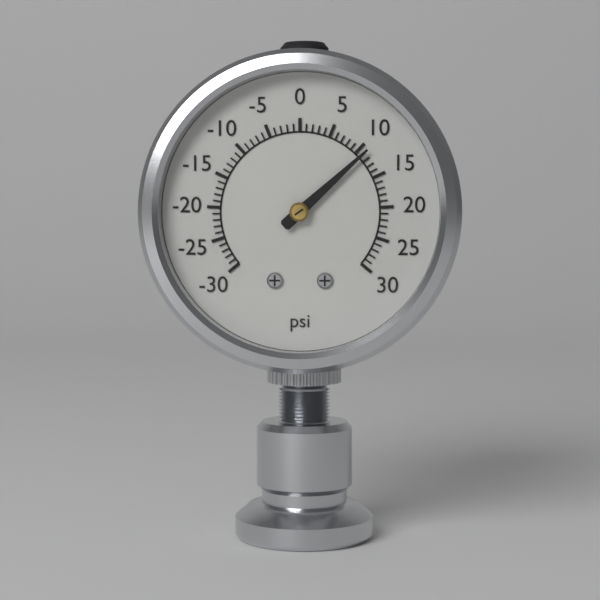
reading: 11 psi
